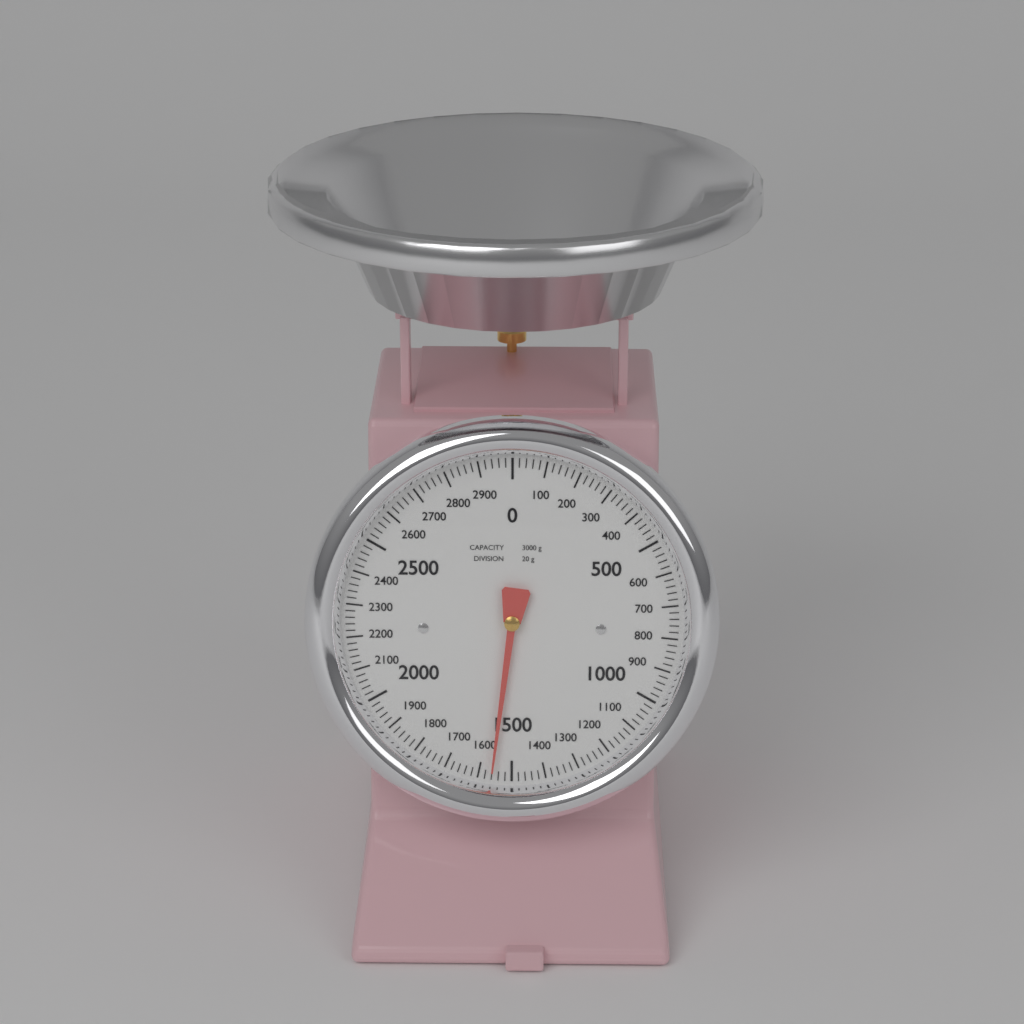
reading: 1560 g
